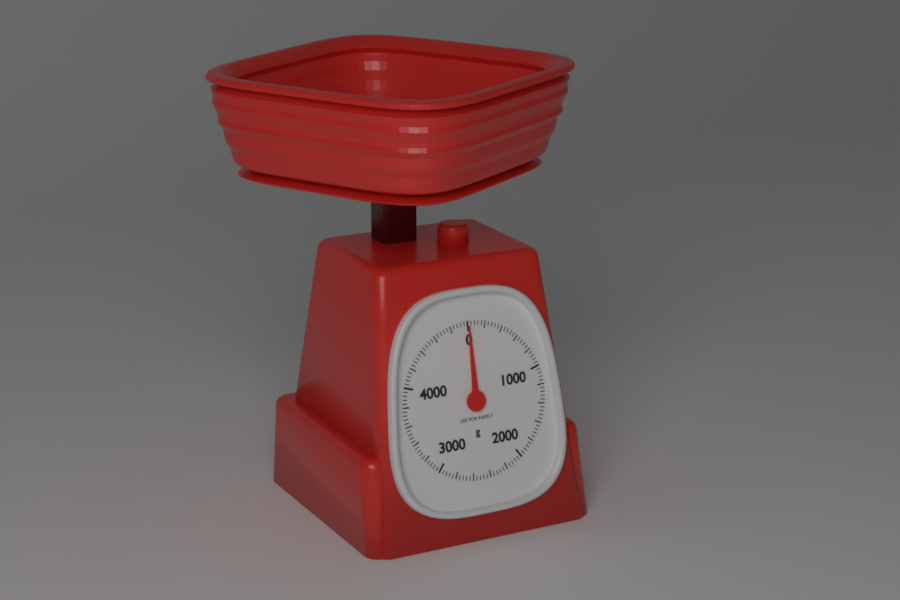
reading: 0 g
